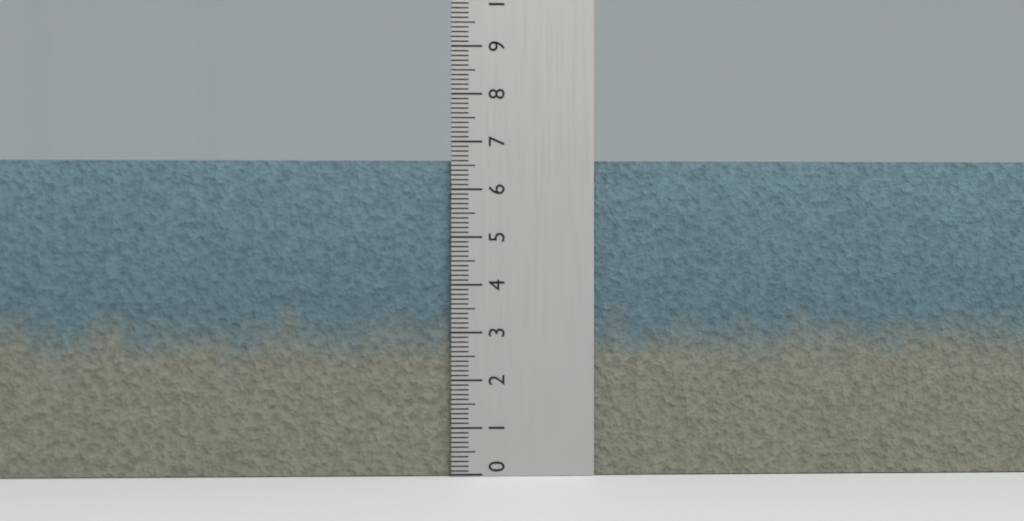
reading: 6.6 (no unit)
